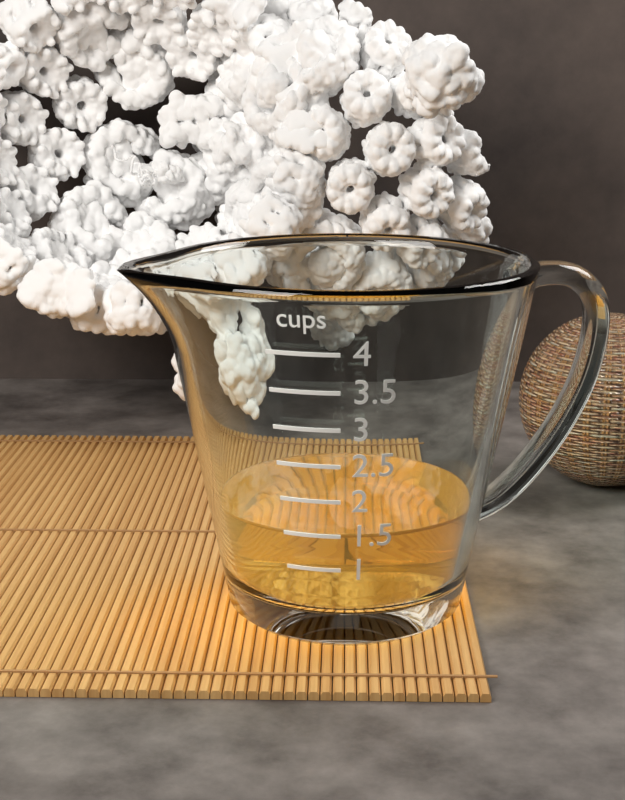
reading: 1.5 cups
